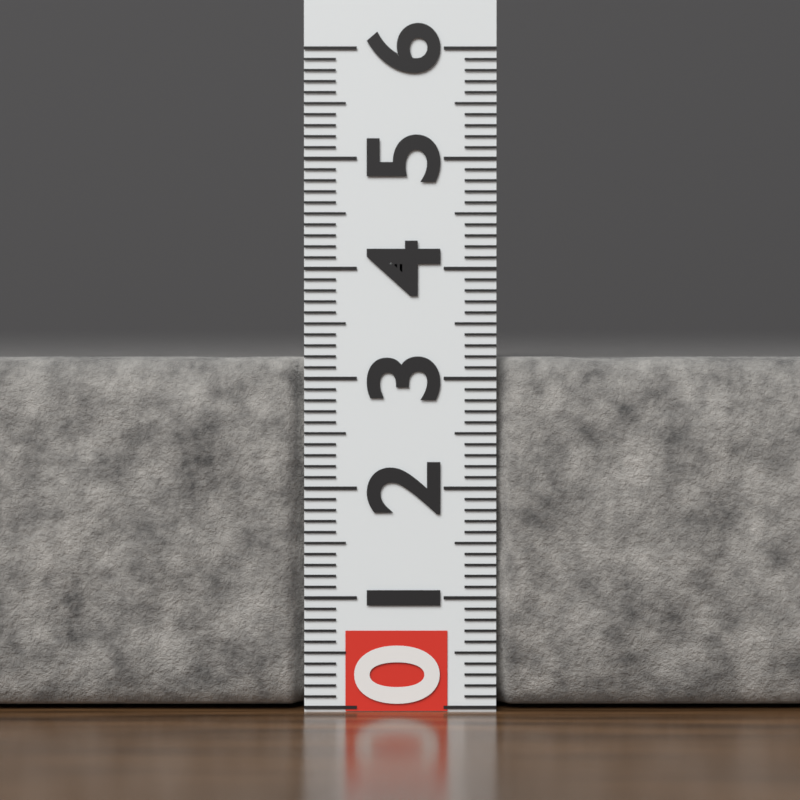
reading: 3.2 (no unit)
